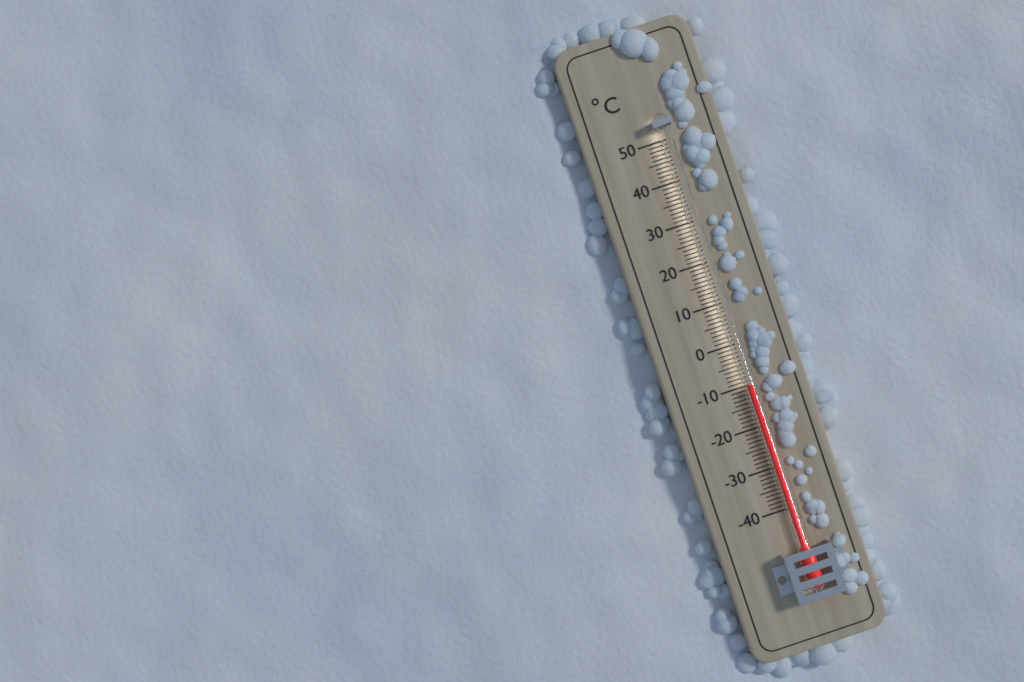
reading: -10 °C
